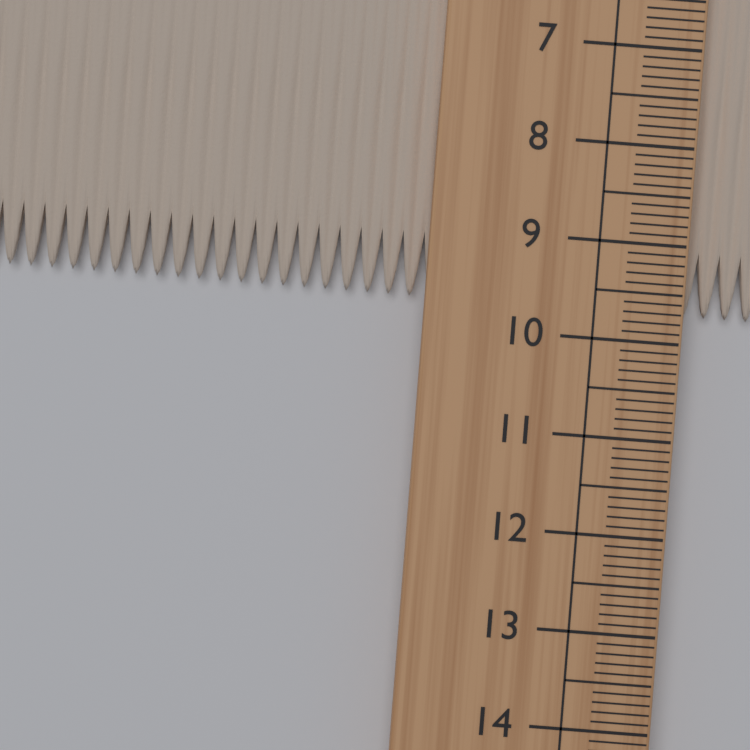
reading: 9.7 cm
